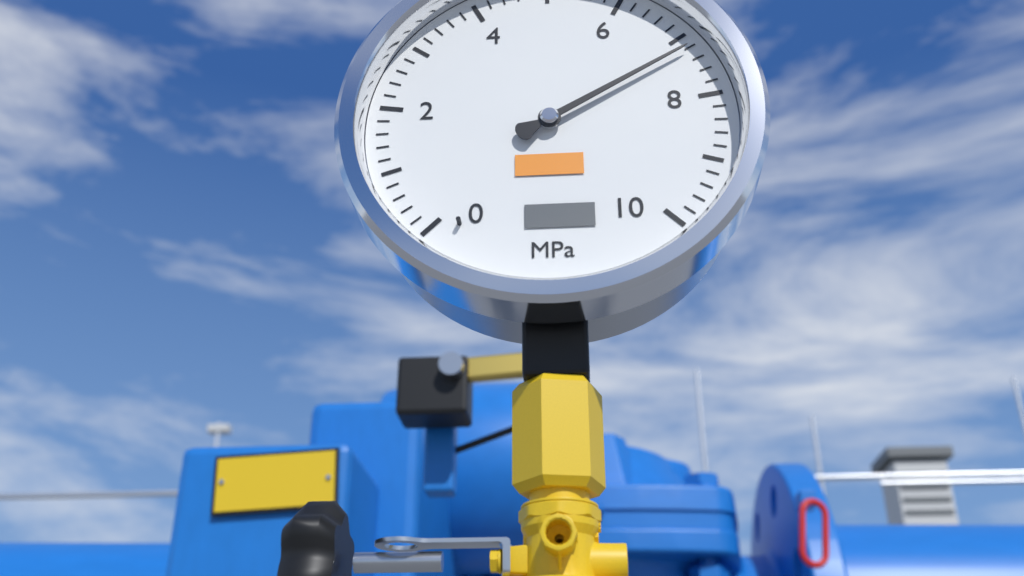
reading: 7.2 MPa
